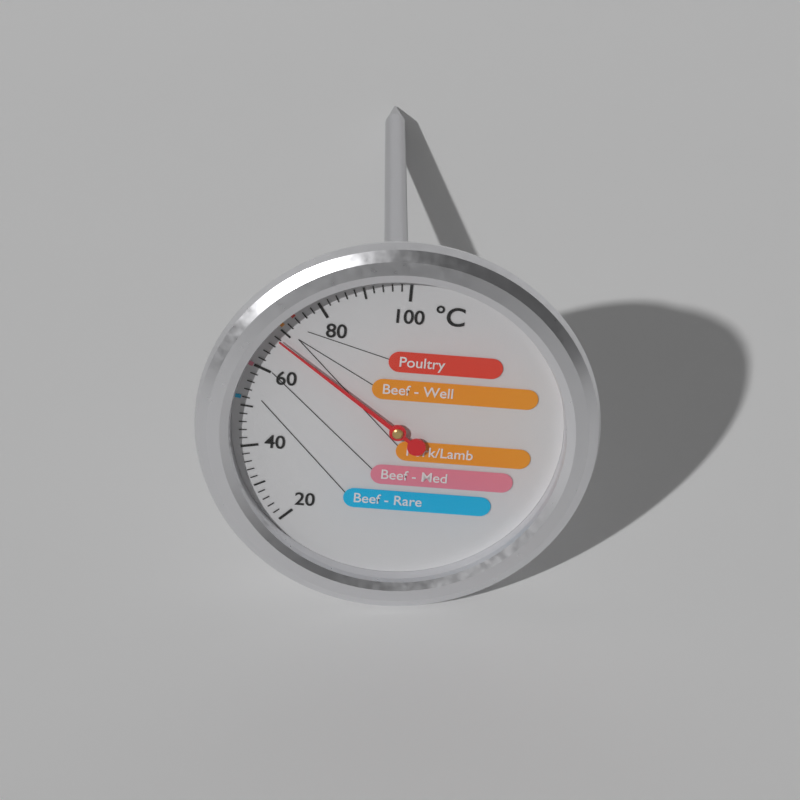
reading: 68 °C
